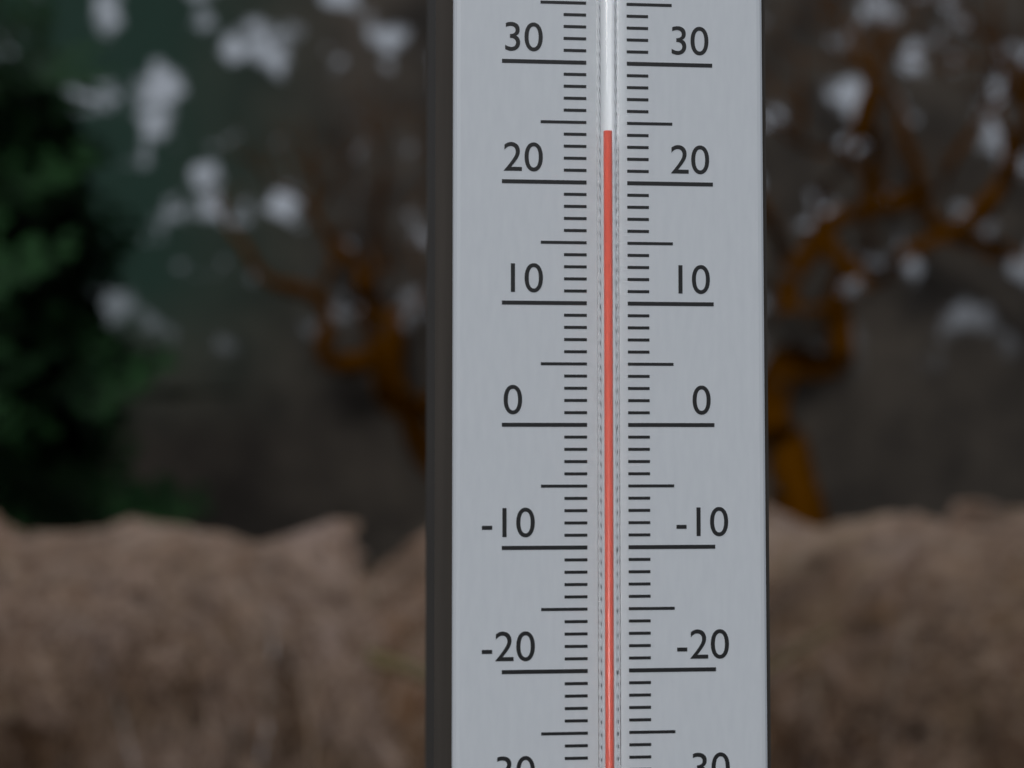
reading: 24 °C
